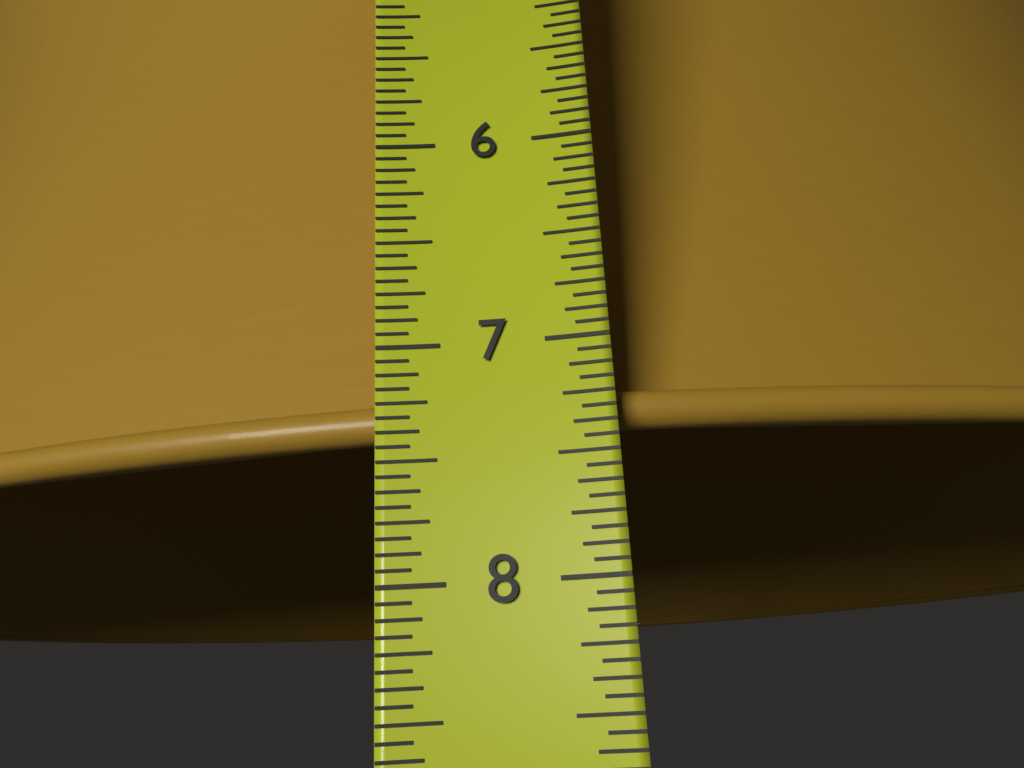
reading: 7.3750 in
